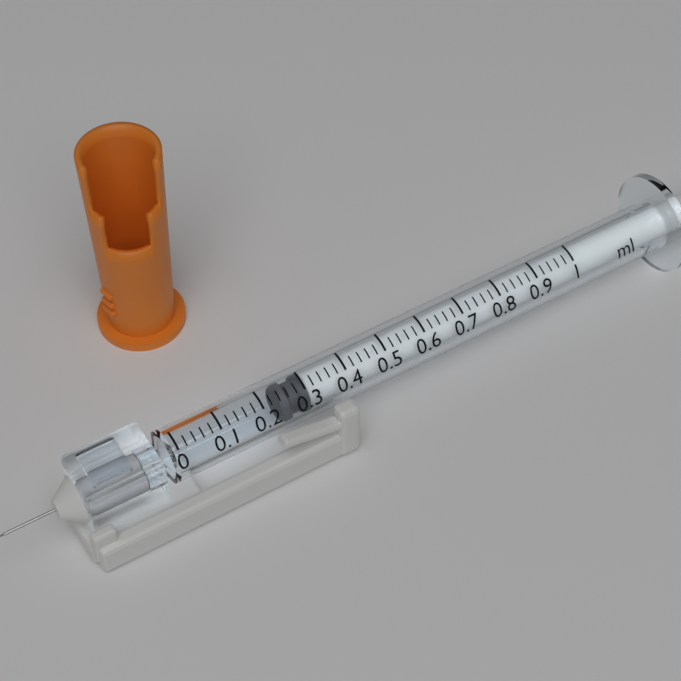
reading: 0.24 ml
